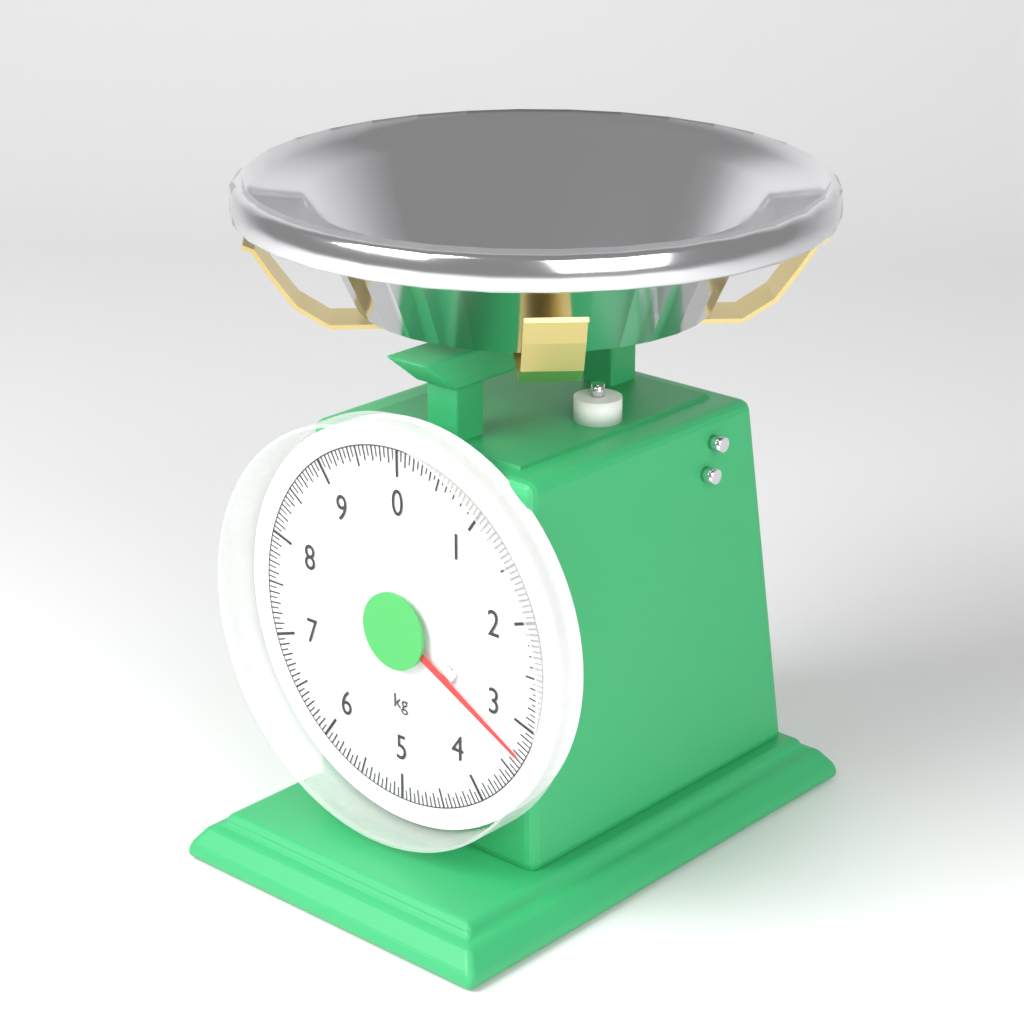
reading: 3.30 kg
